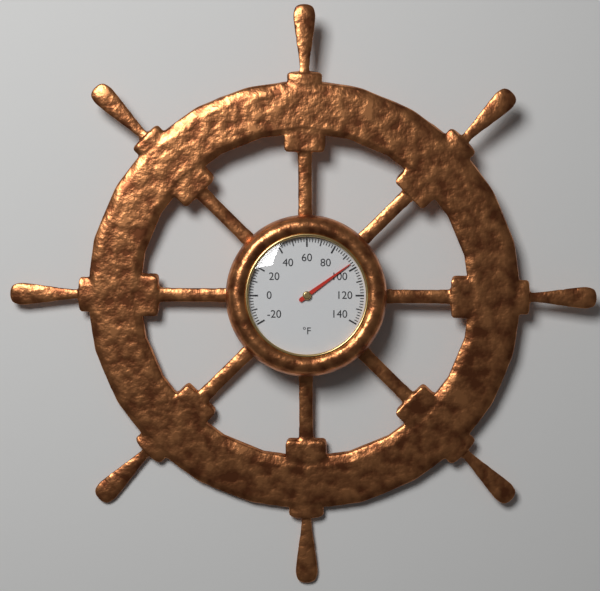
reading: 96 °F
